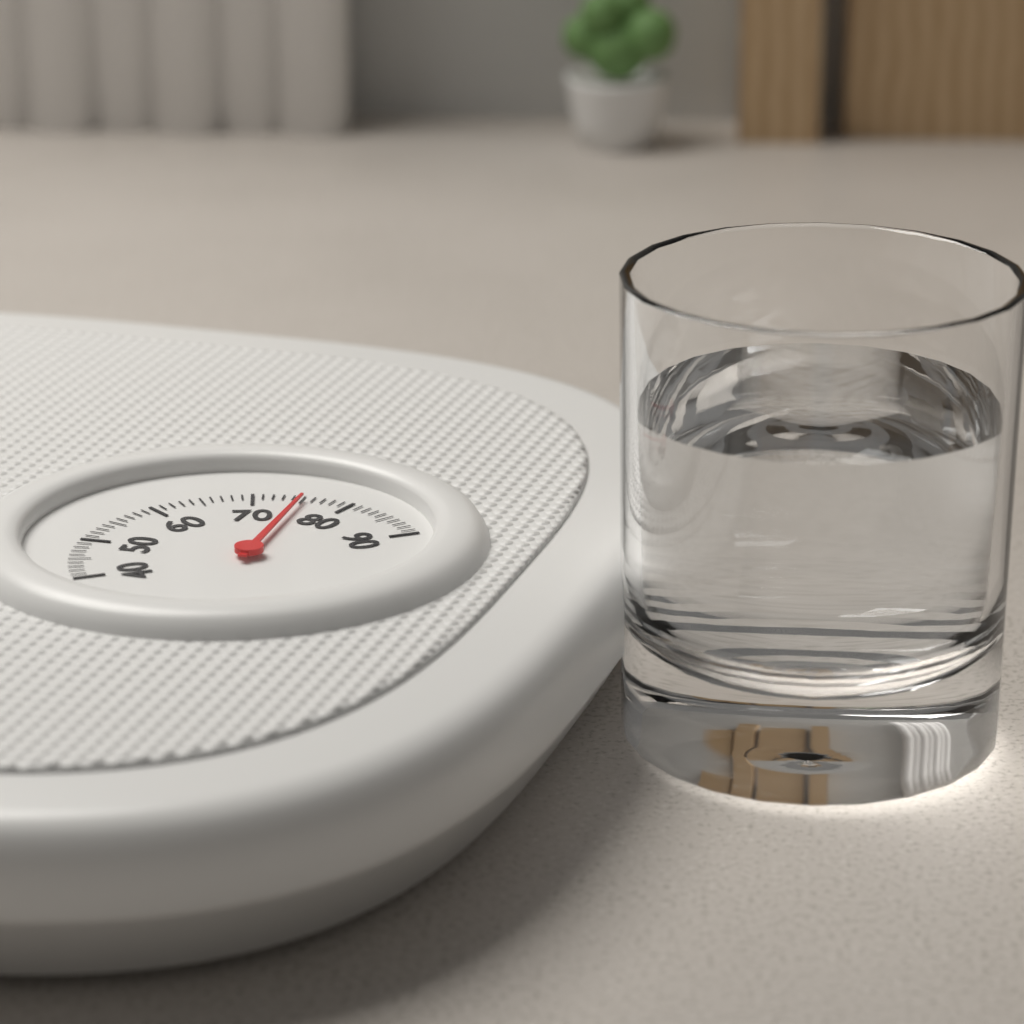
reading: 75 (no unit)
